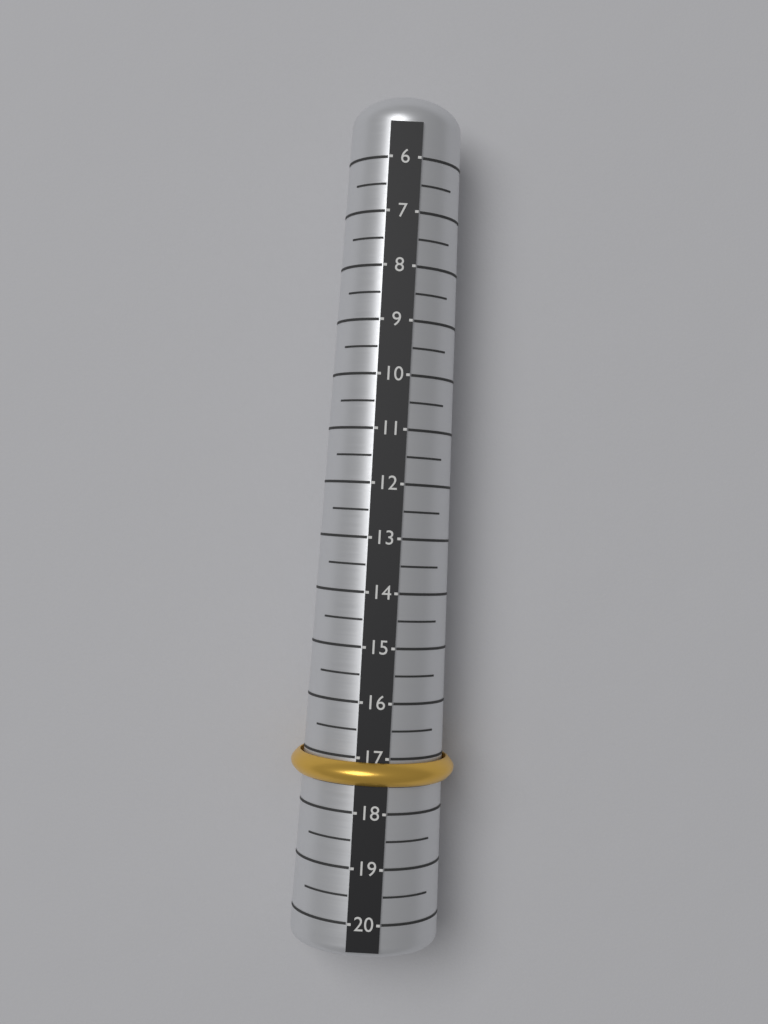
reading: 17.5 (no unit)
